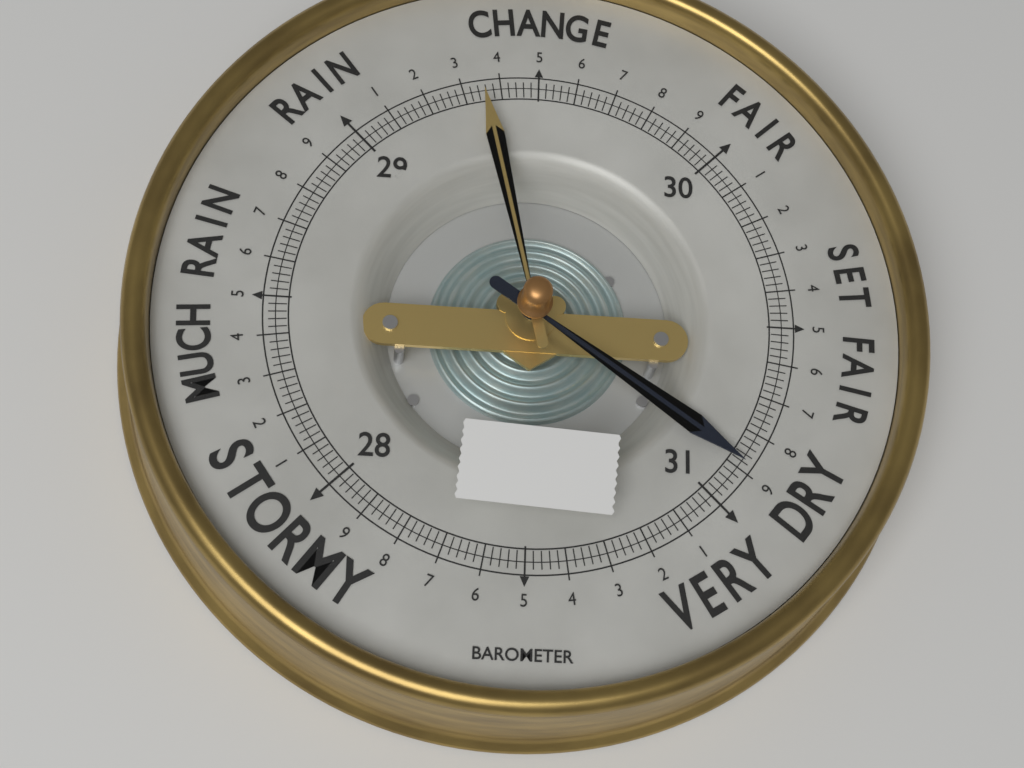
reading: 30.88 (no unit)
